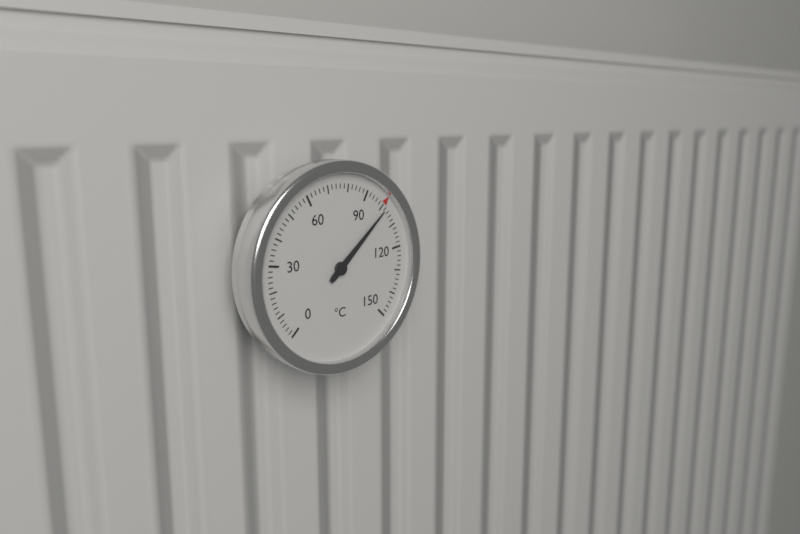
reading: 102 °C
